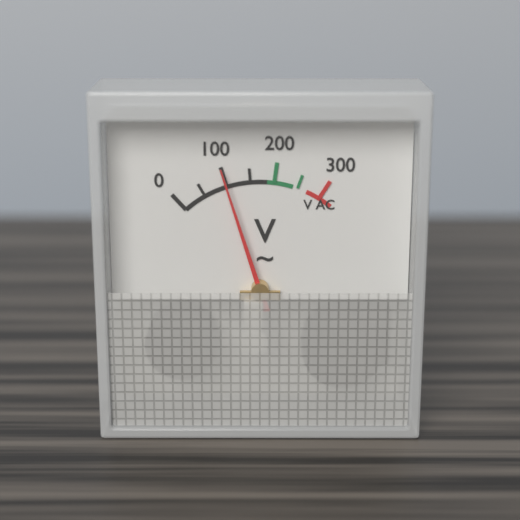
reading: 100 V
